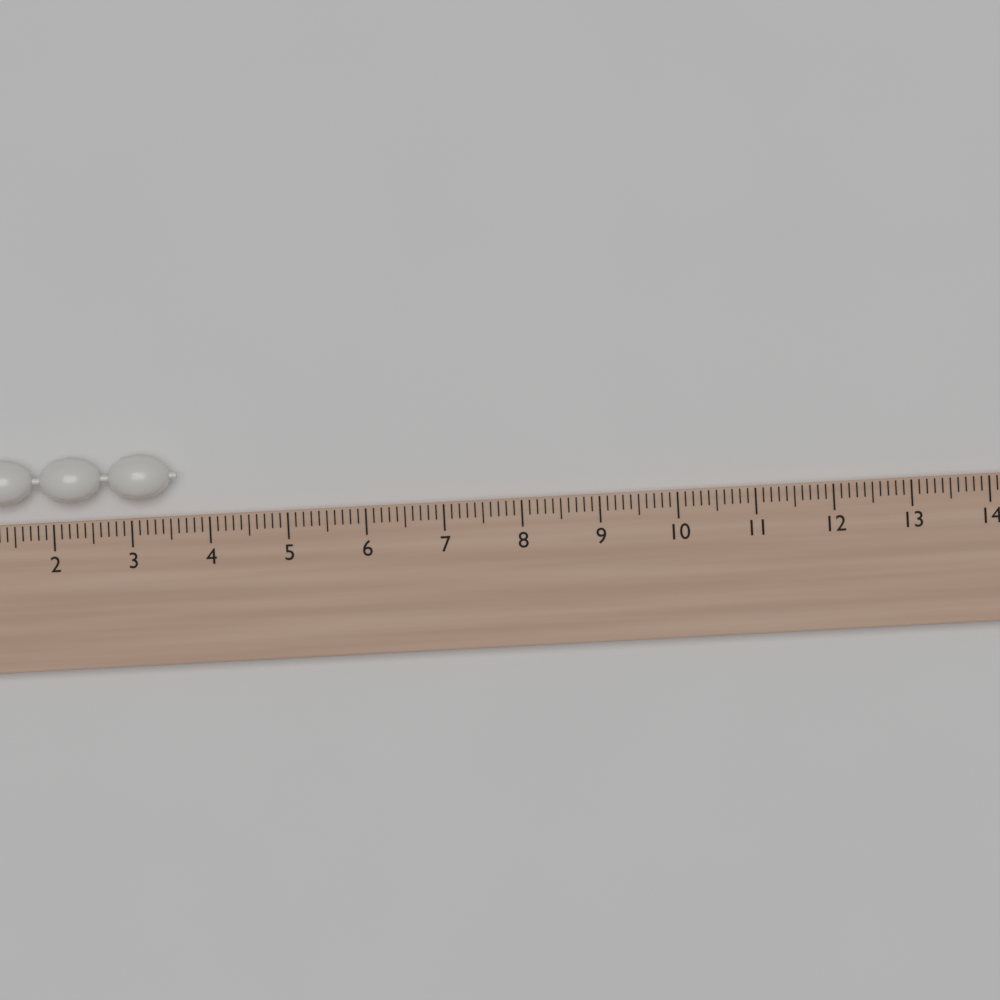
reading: 3.6 (no unit)
